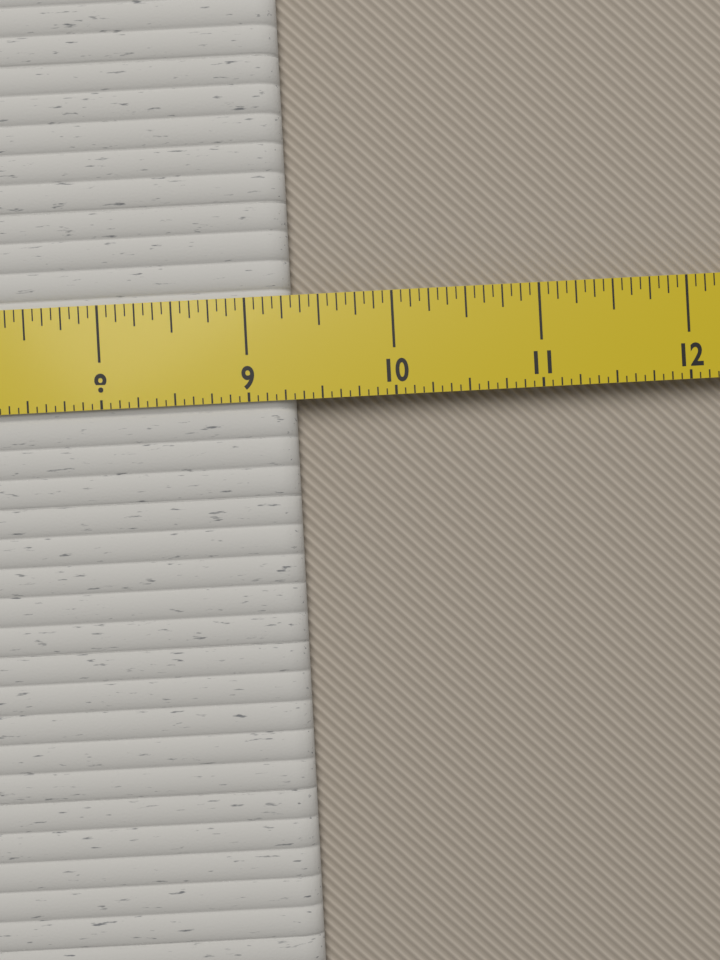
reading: 9.3125 in
